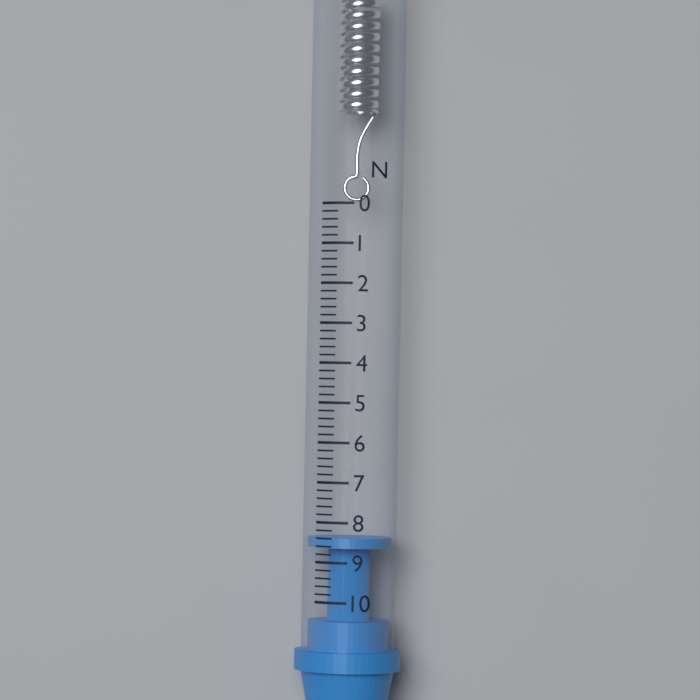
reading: 8.4 N
